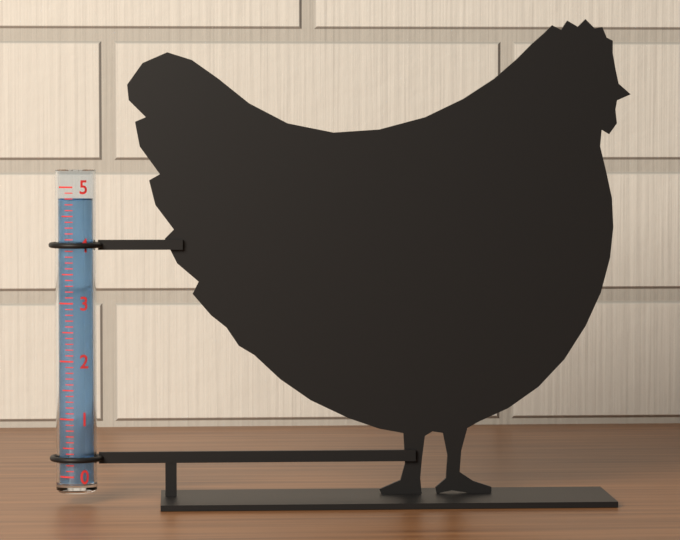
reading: 4.8 (no unit)
